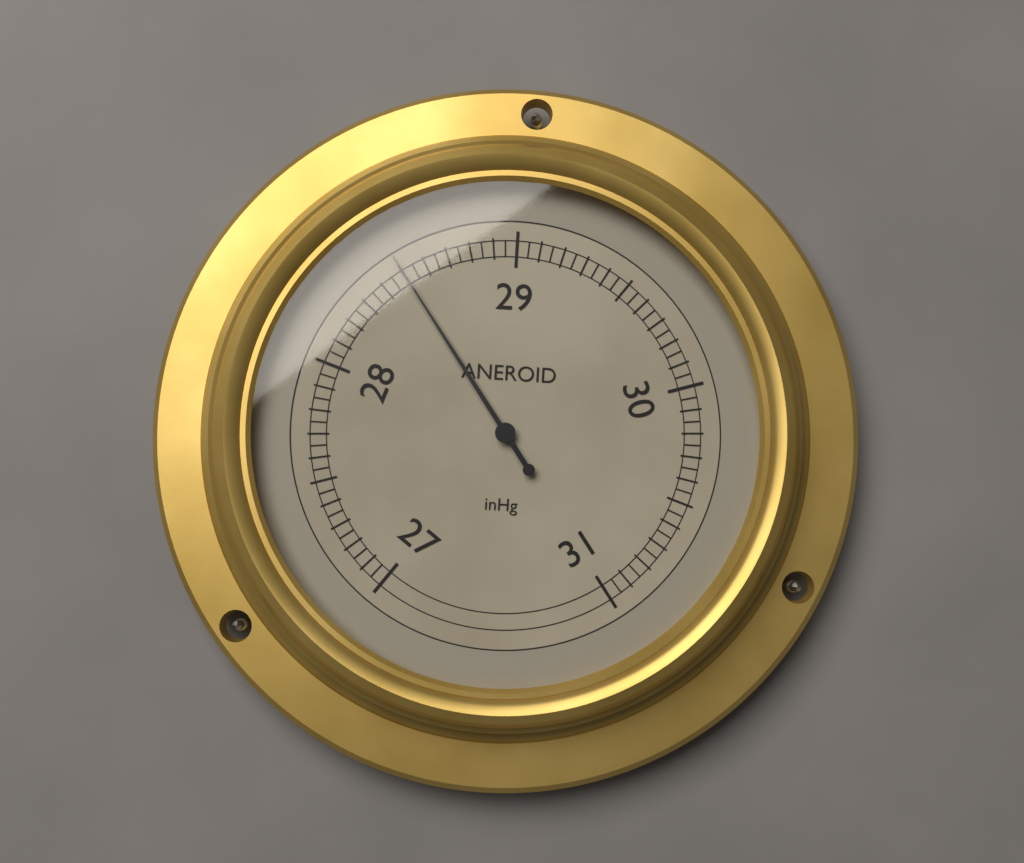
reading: 28.50 inHg
